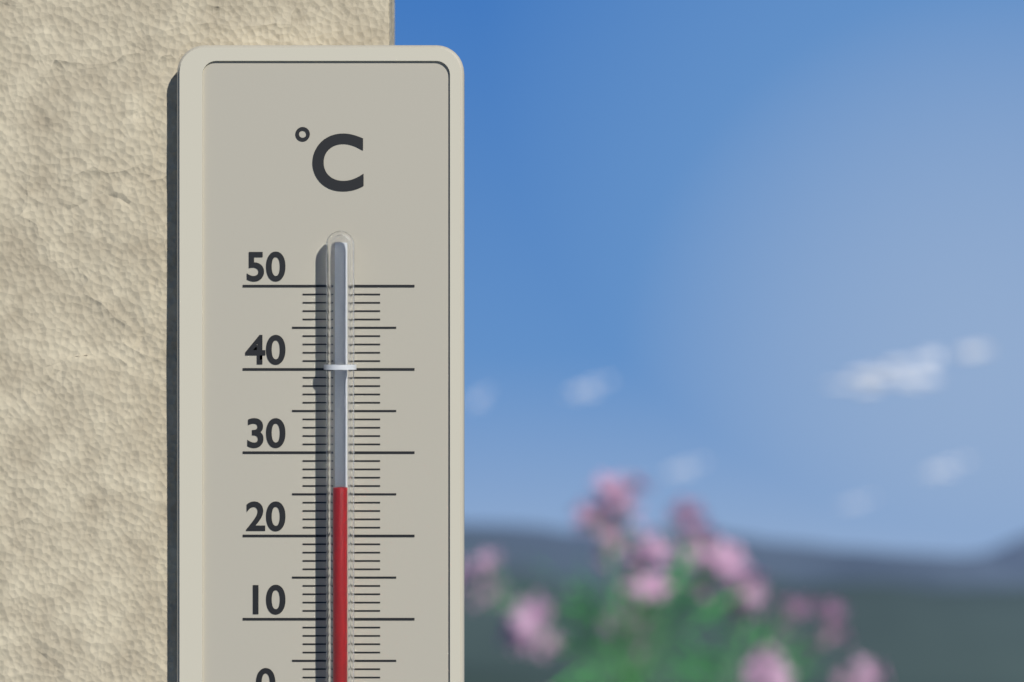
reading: 26 °C
